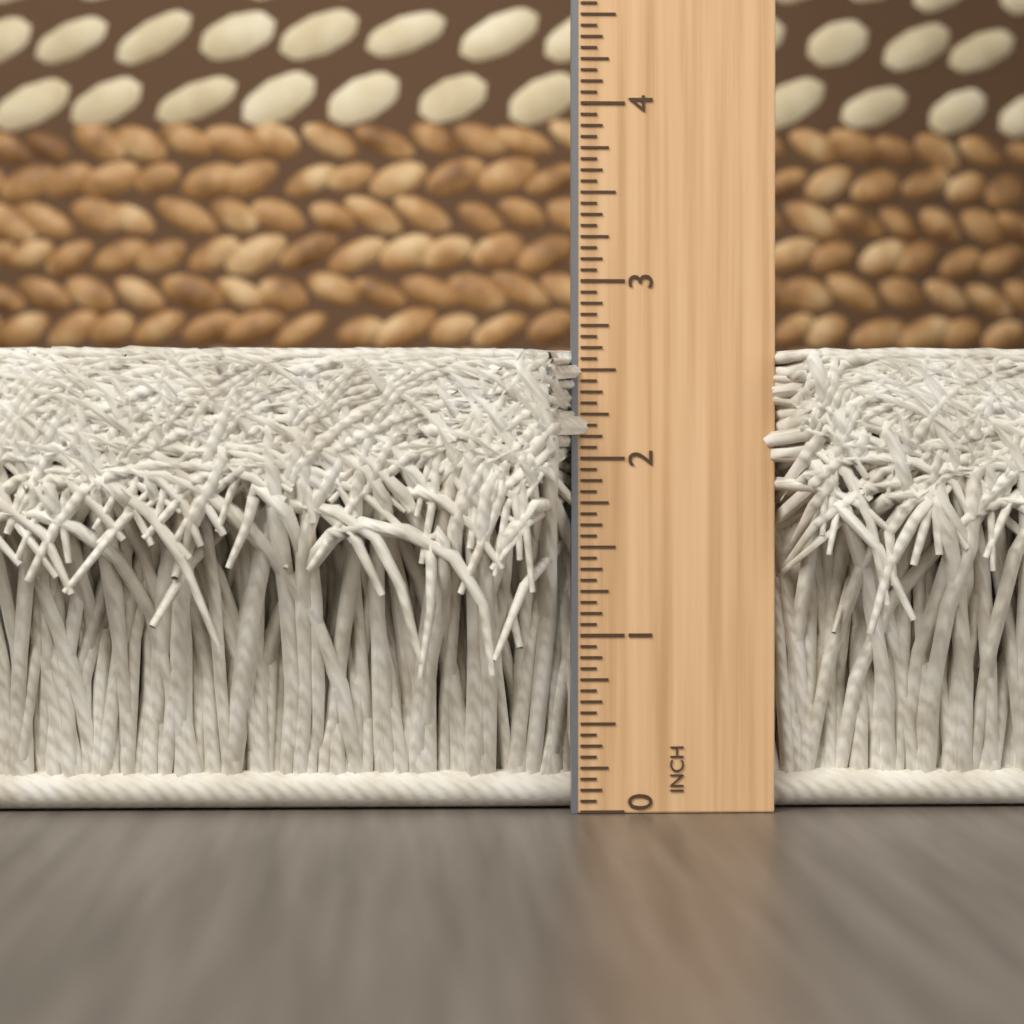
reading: 2.6250 in
